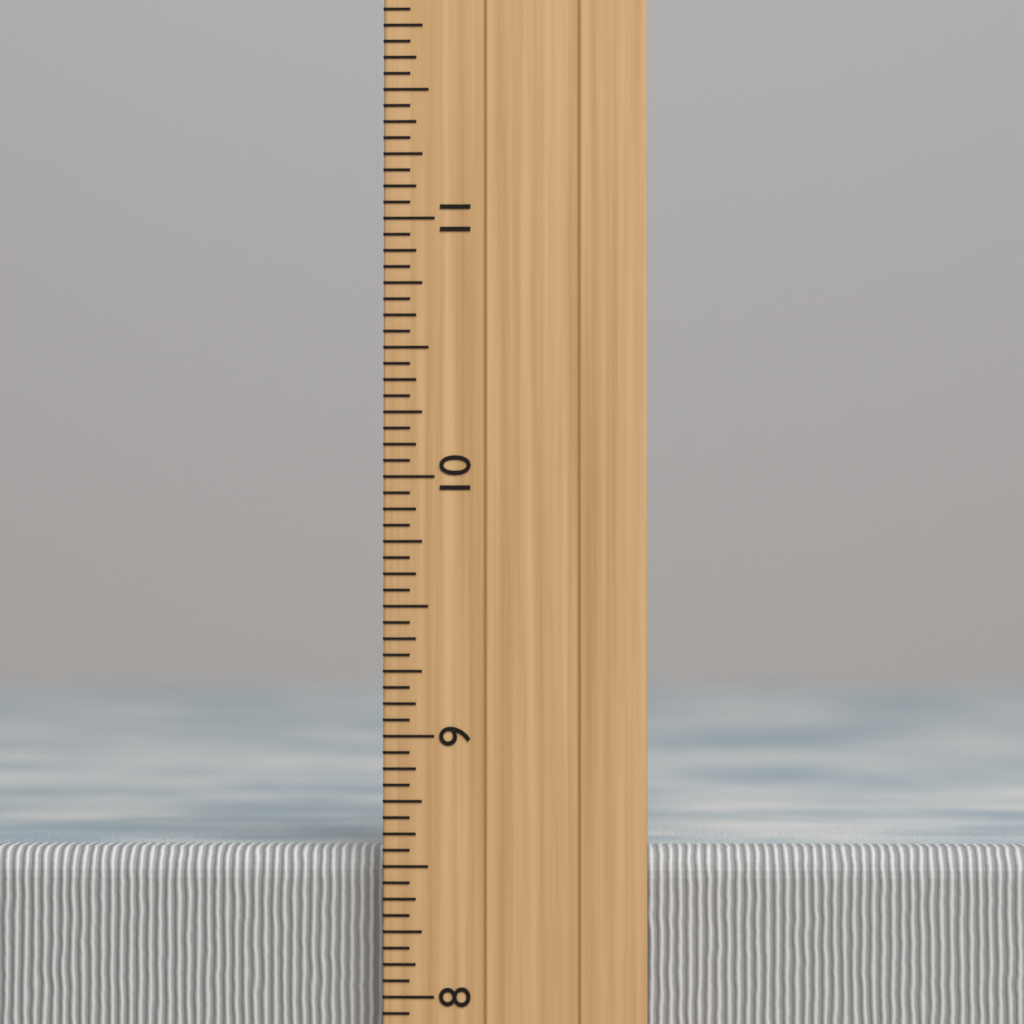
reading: 8.5625 inch
